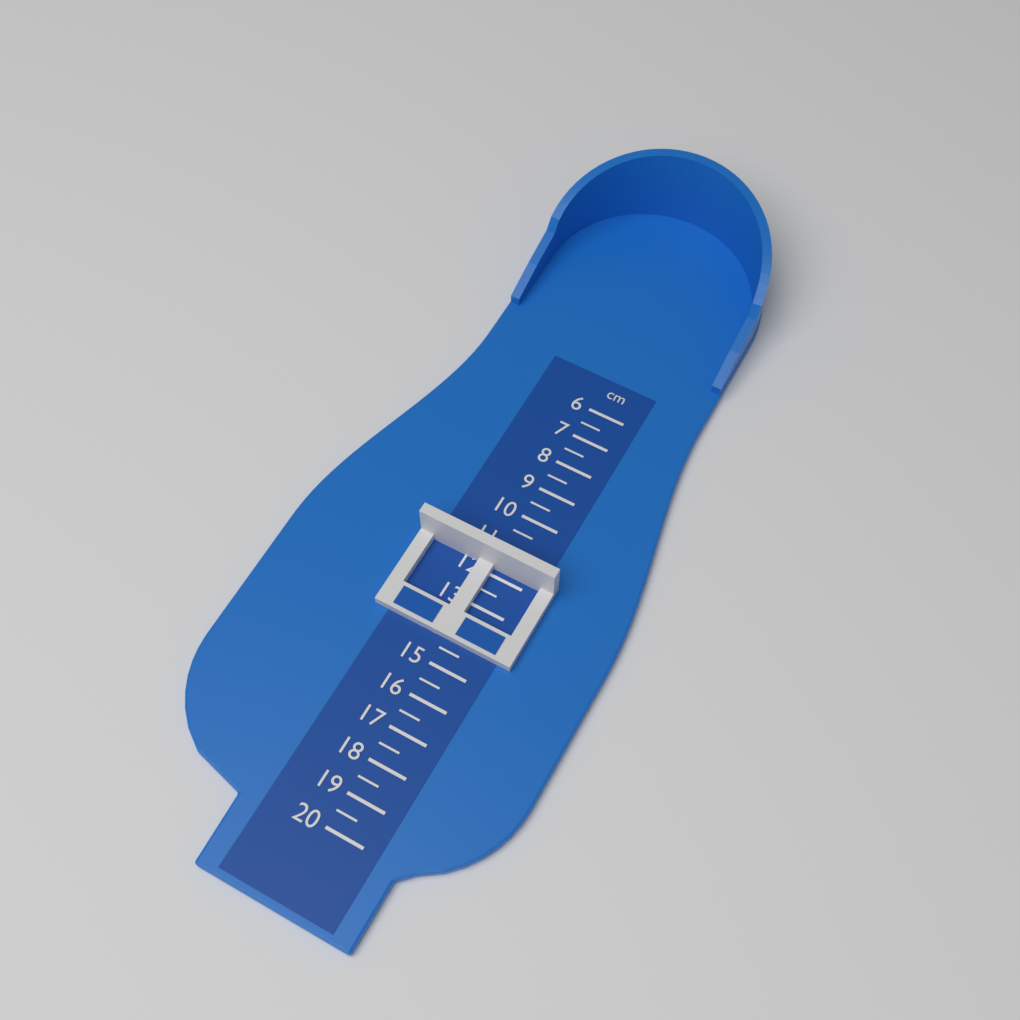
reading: 11.5 cm
